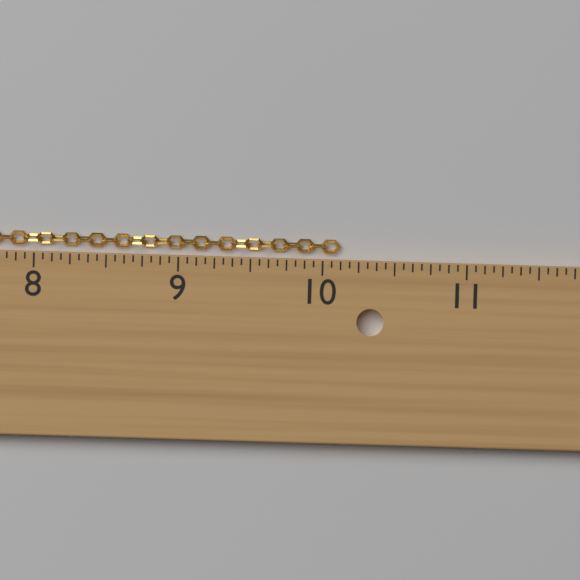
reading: 10.1250 in
